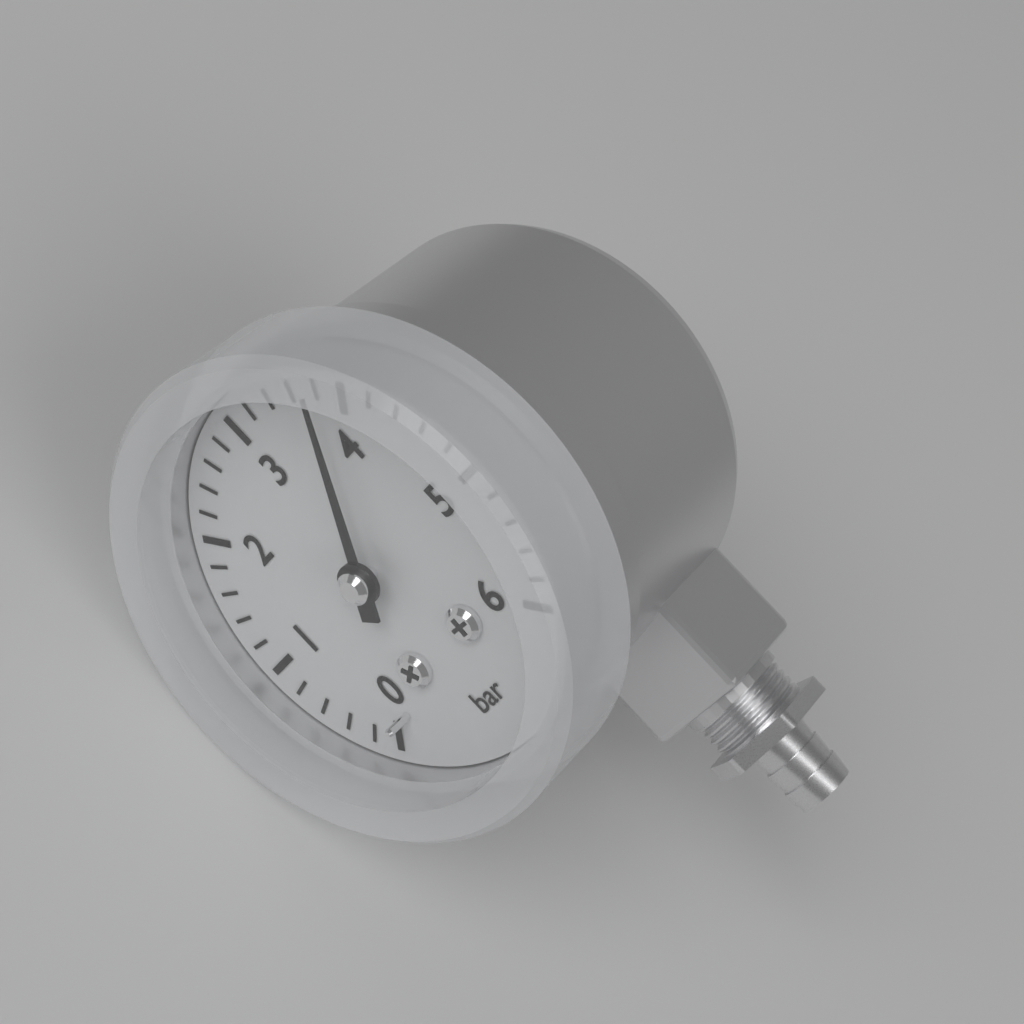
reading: 3.8 bar
